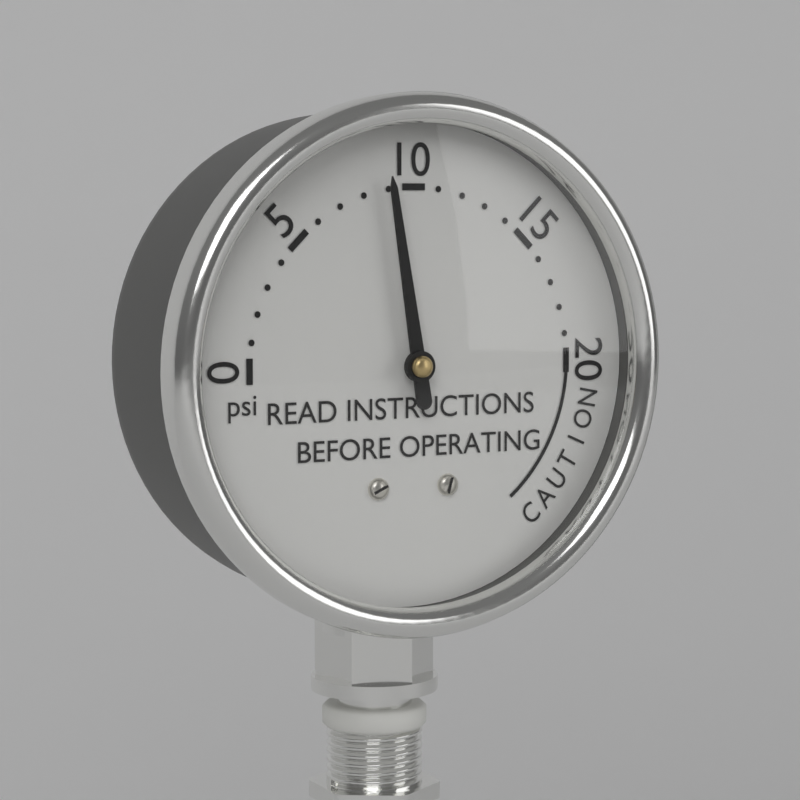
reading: 9 psi
